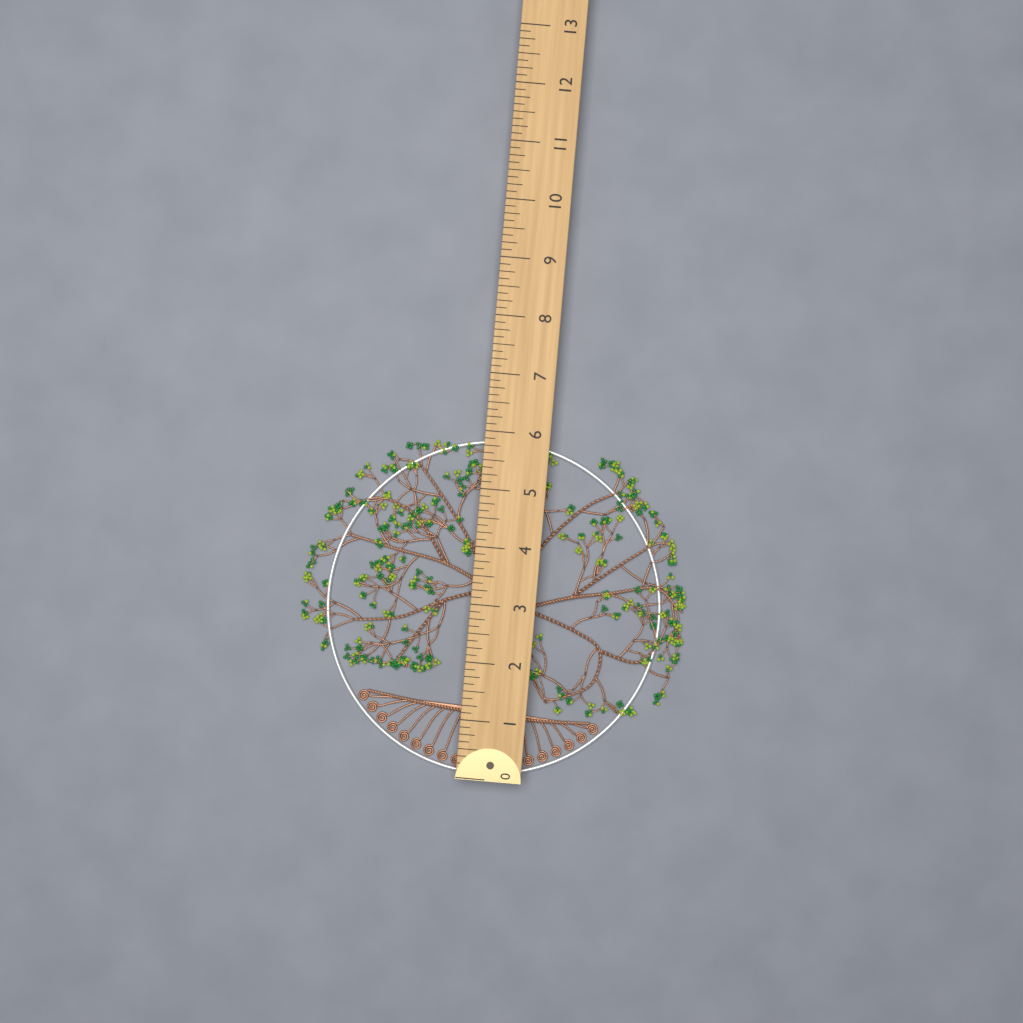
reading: 5.875 (no unit)
